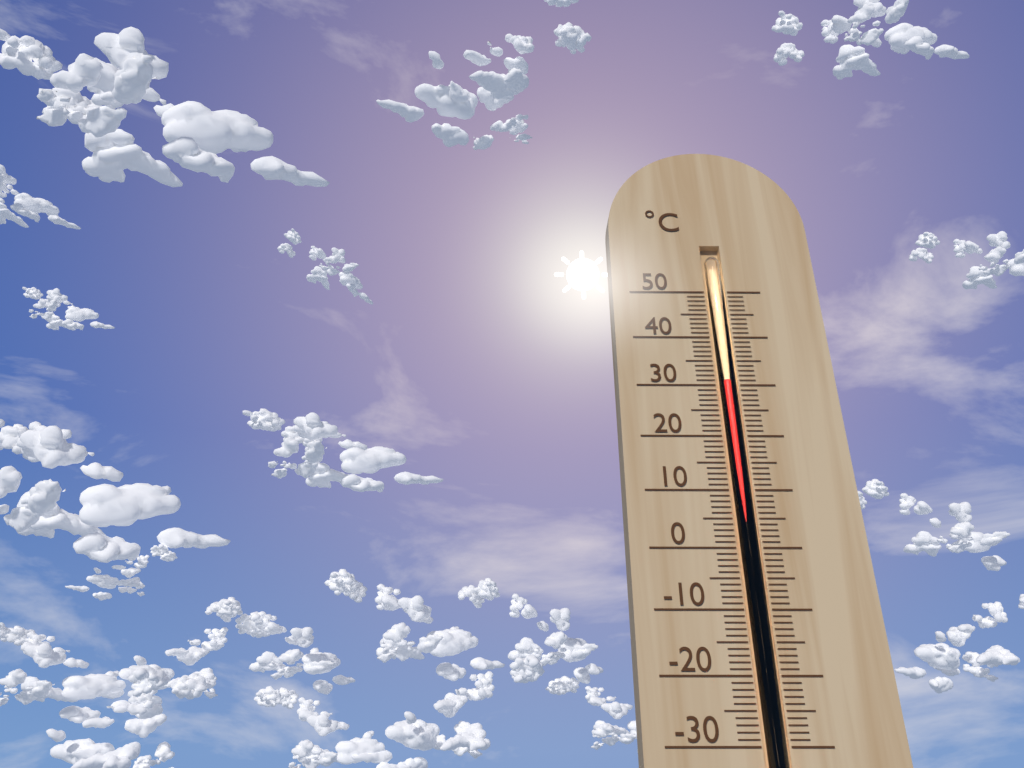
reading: 31 °C
